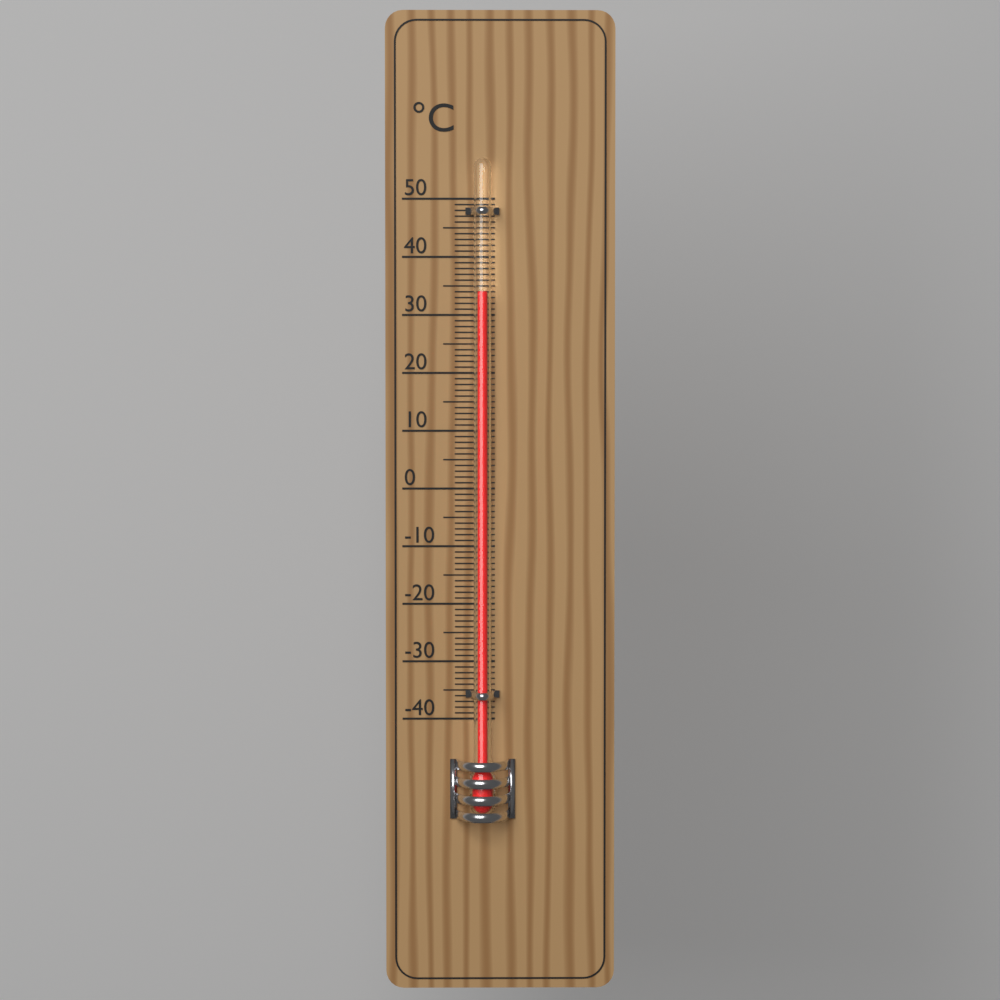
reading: 34 °C
